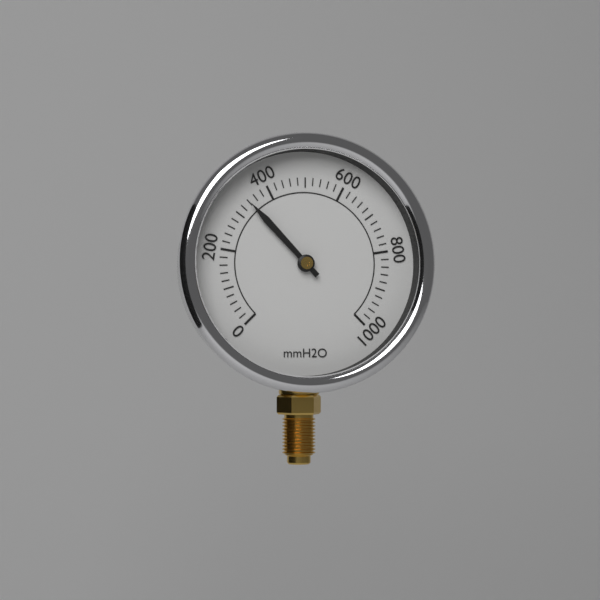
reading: 340 mmH2O
